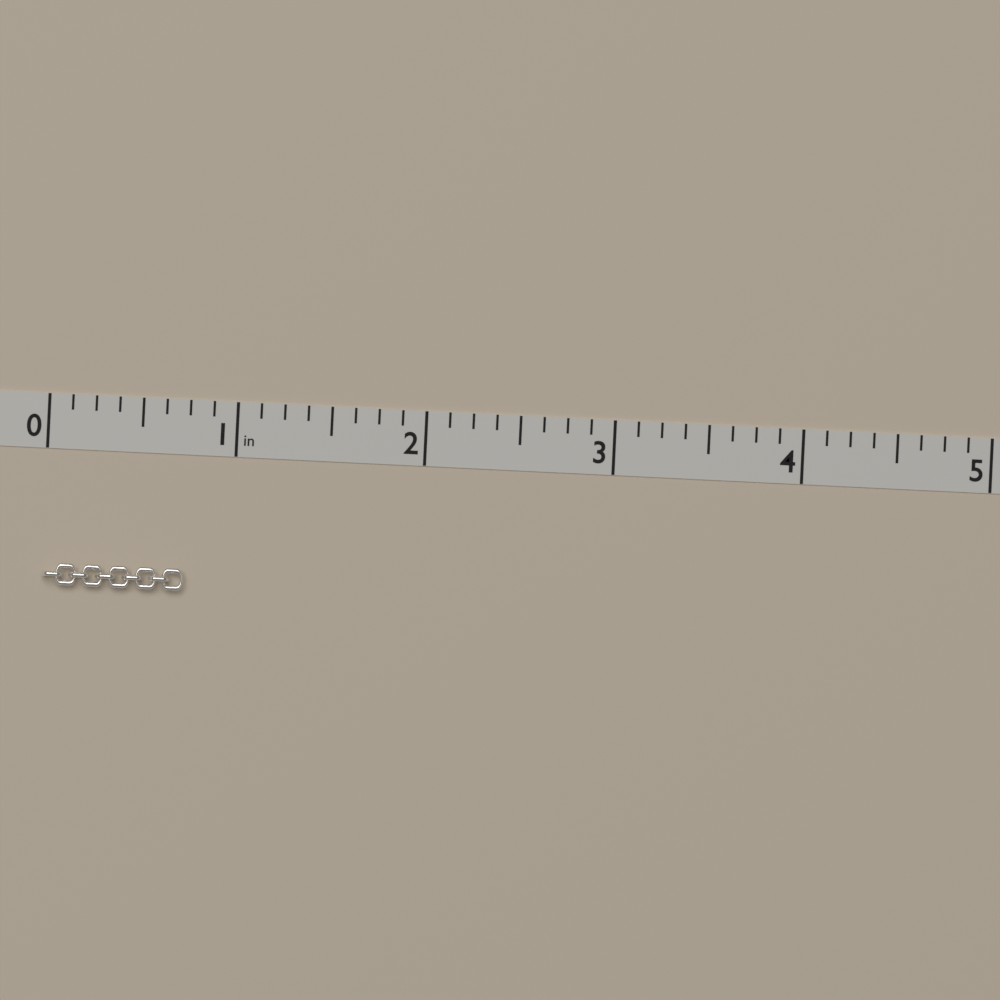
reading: 0.750 in
